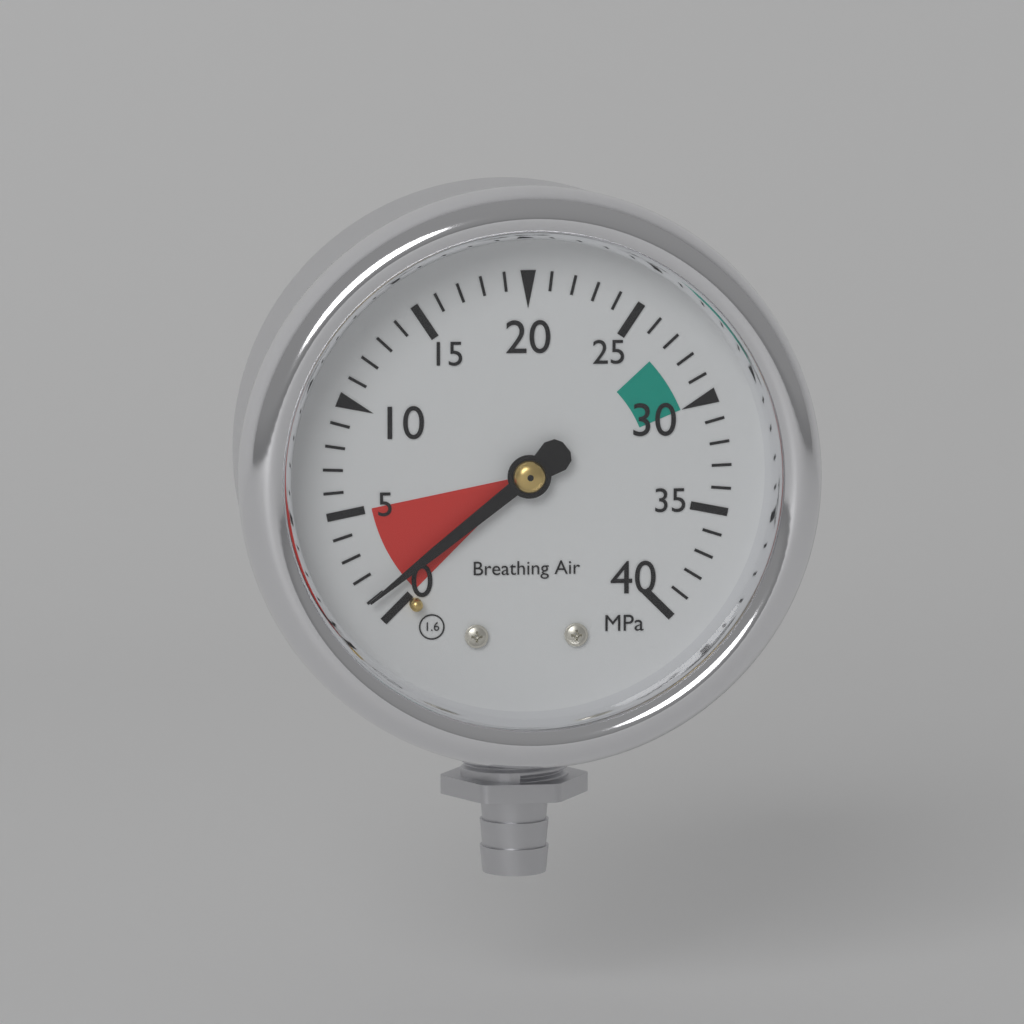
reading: 1 MPa
